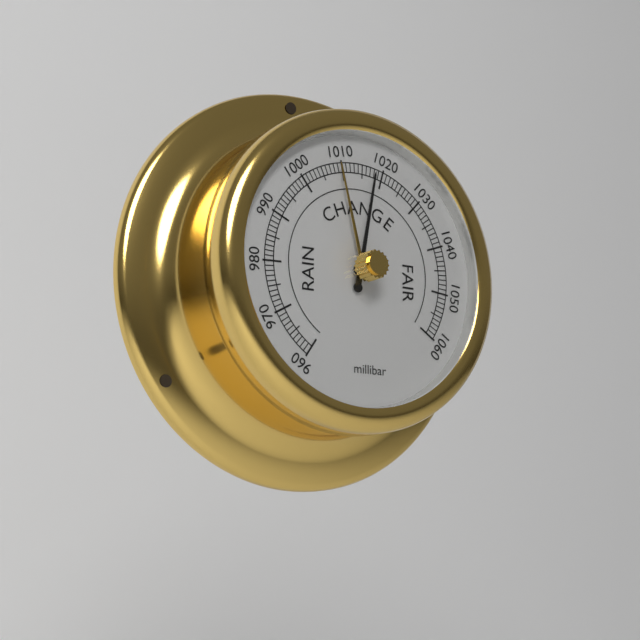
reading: 1018 millibar
